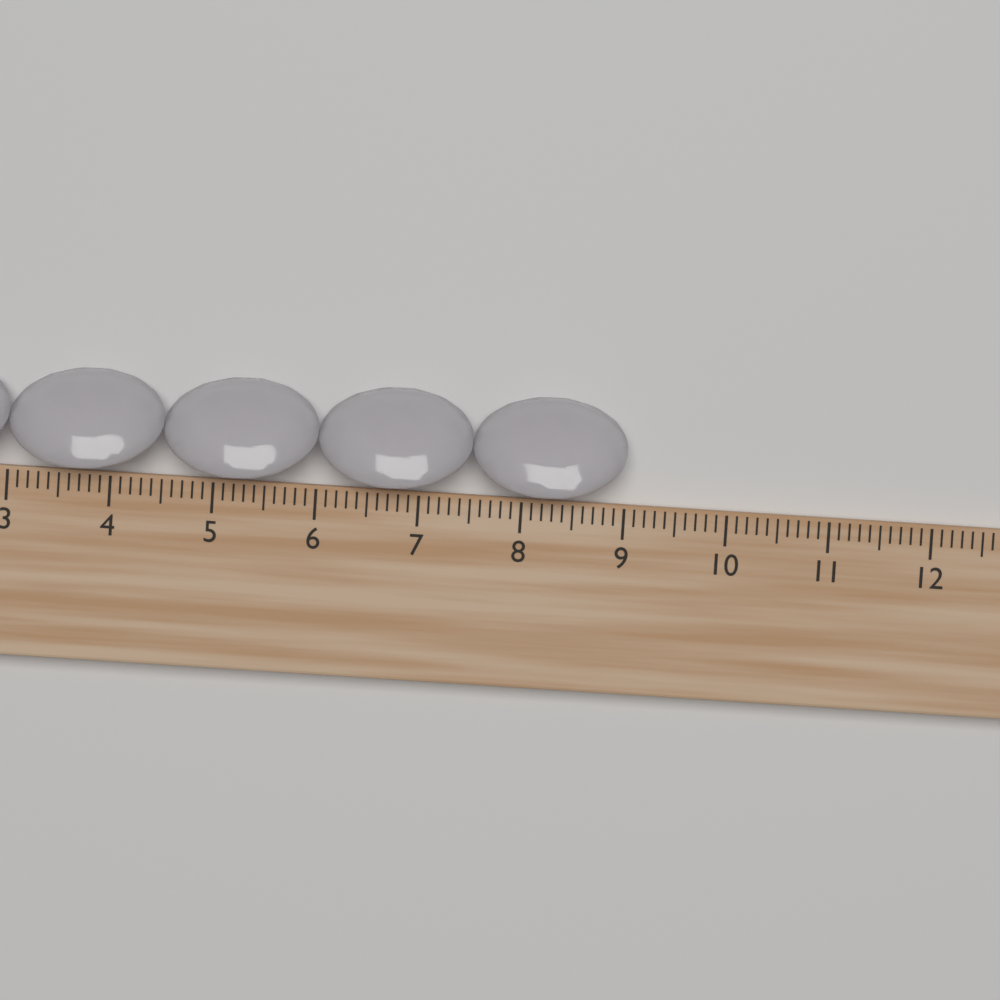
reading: 9.0 cm
